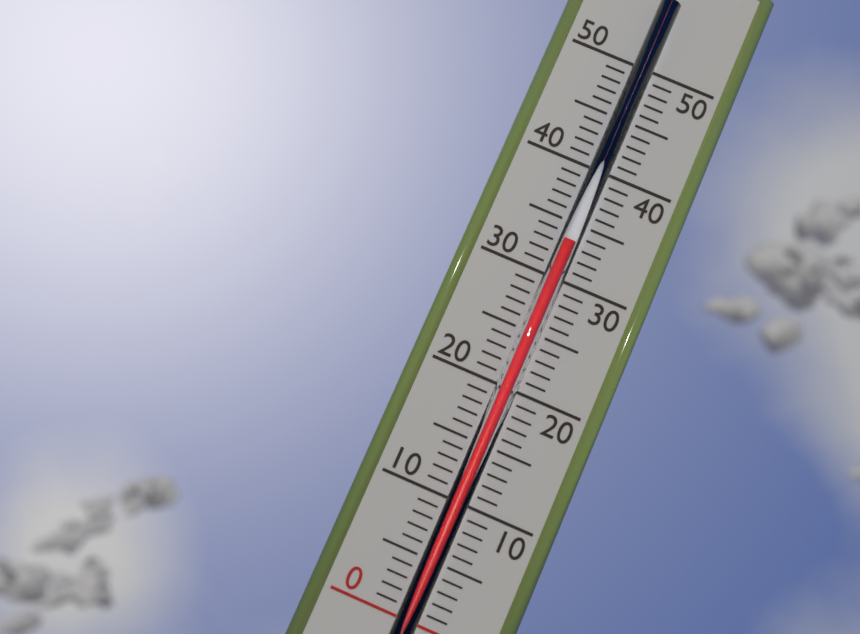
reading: 33 (no unit)
